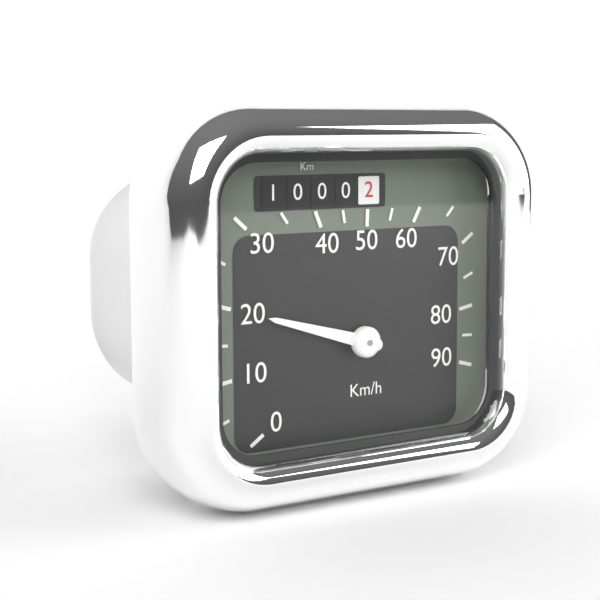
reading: 20 km/h
